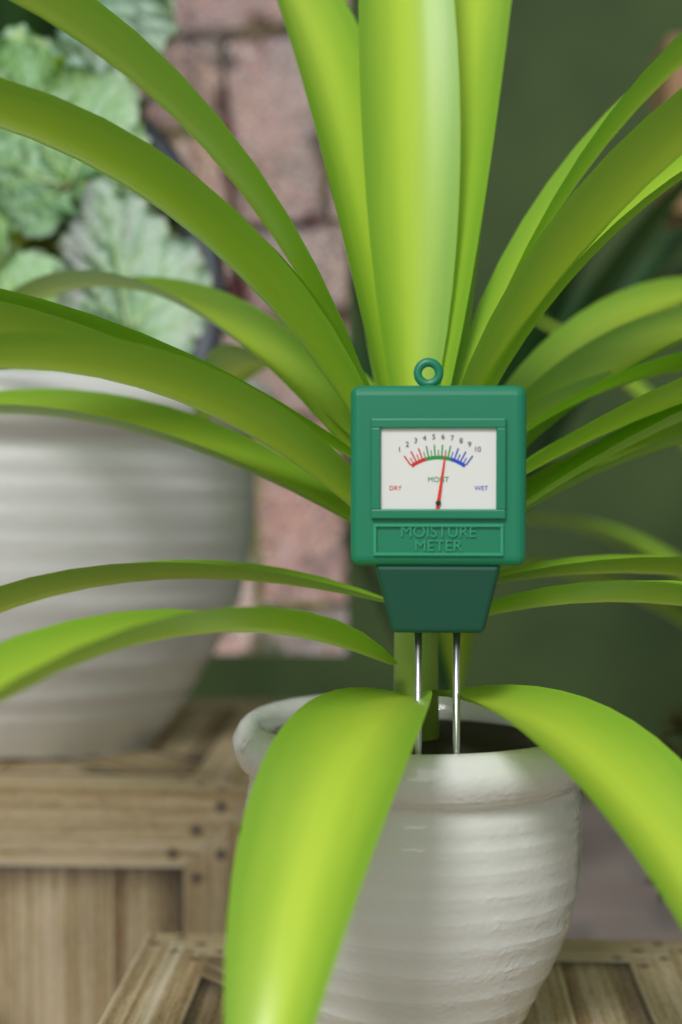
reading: 6.5 (no unit)
